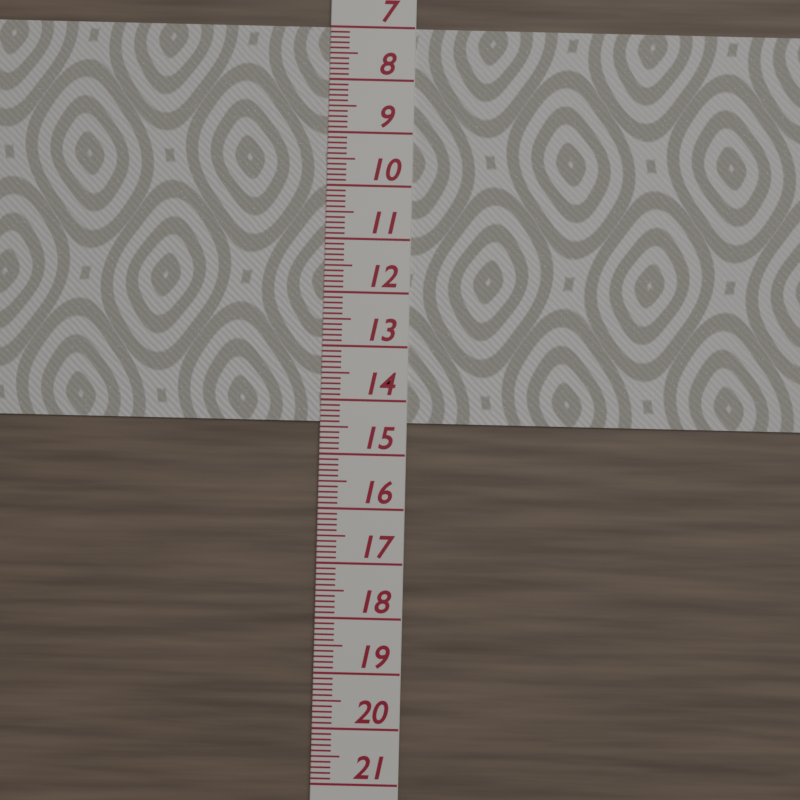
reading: 14.4 (no unit)
